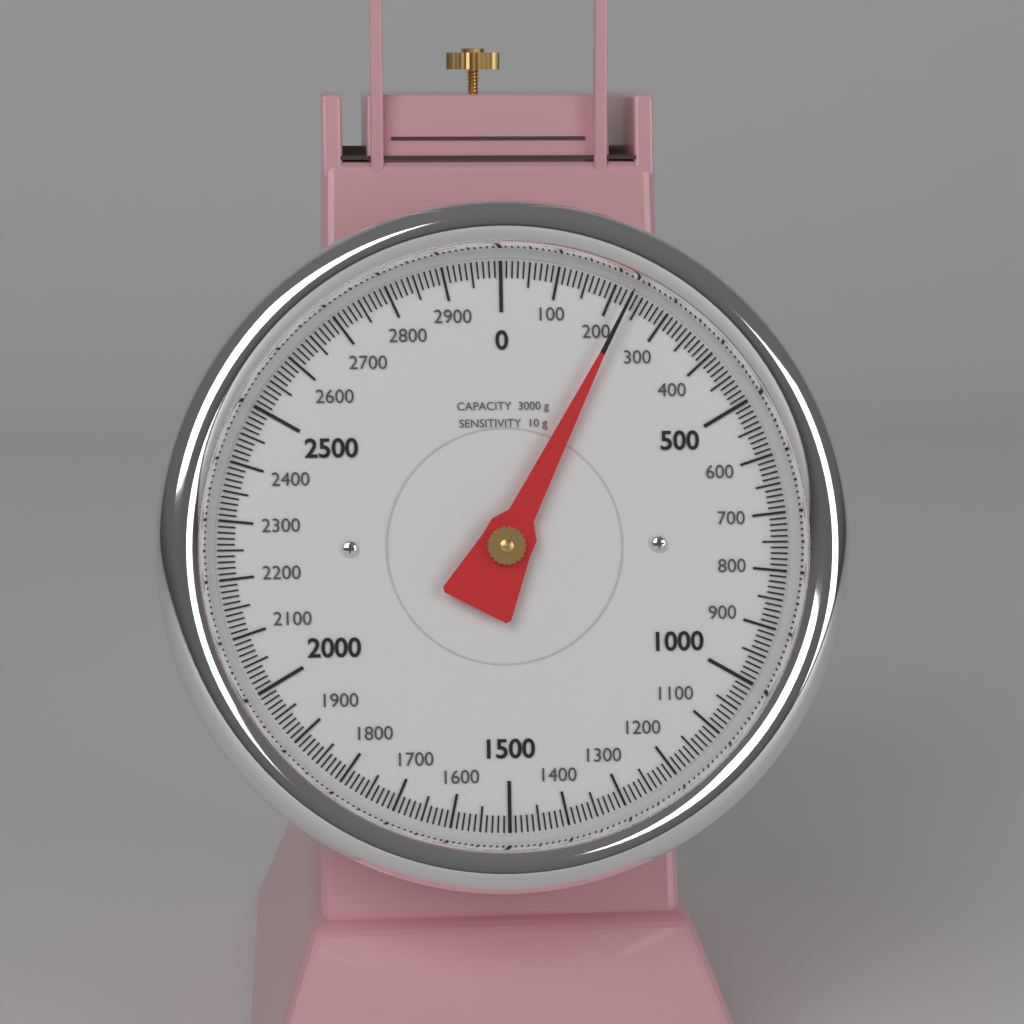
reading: 230 g
